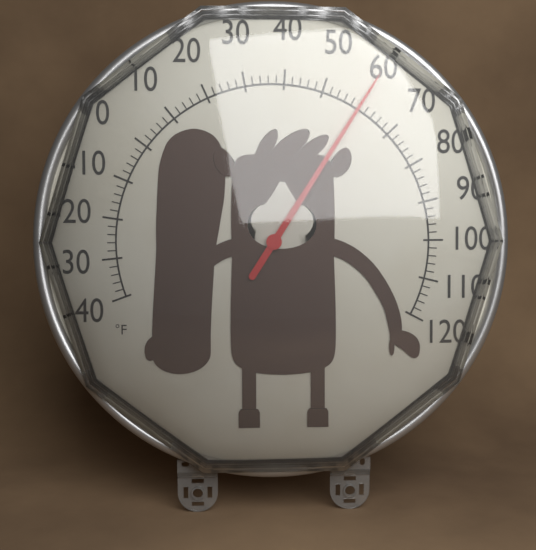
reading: 60 °F
